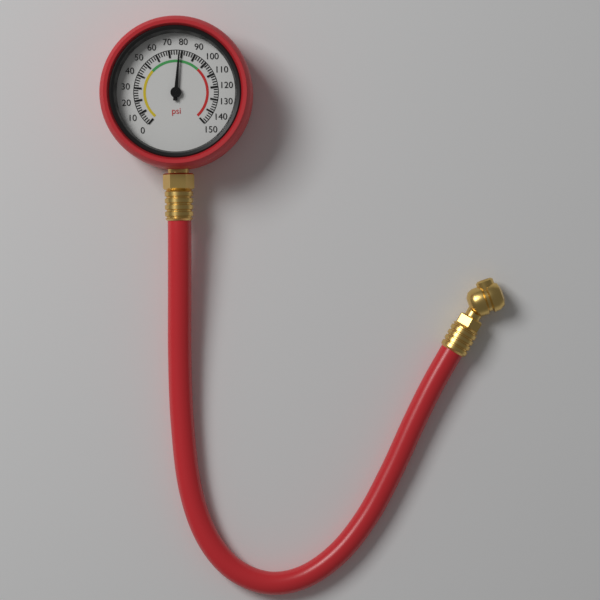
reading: 78 psi
